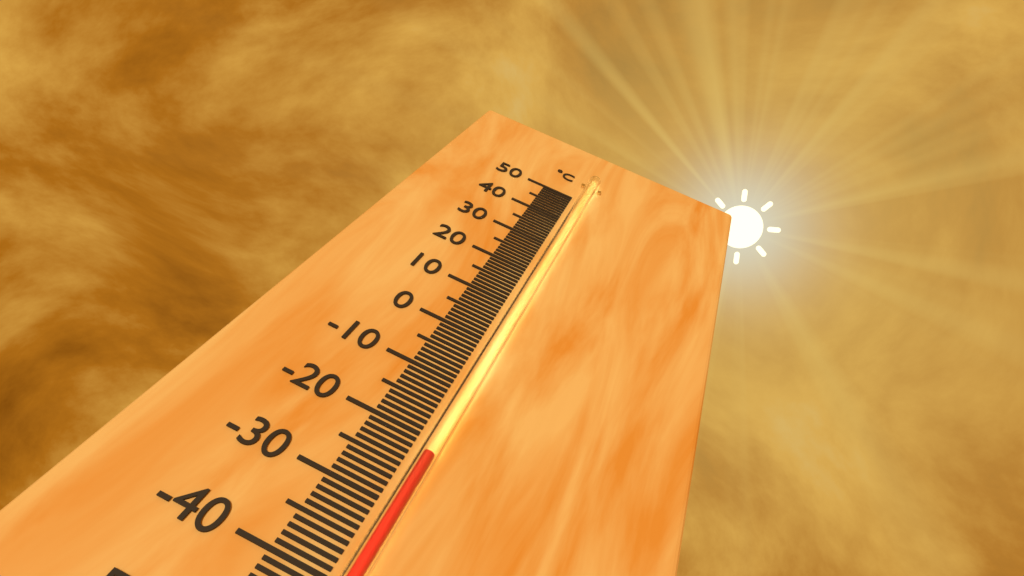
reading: -23 °C
